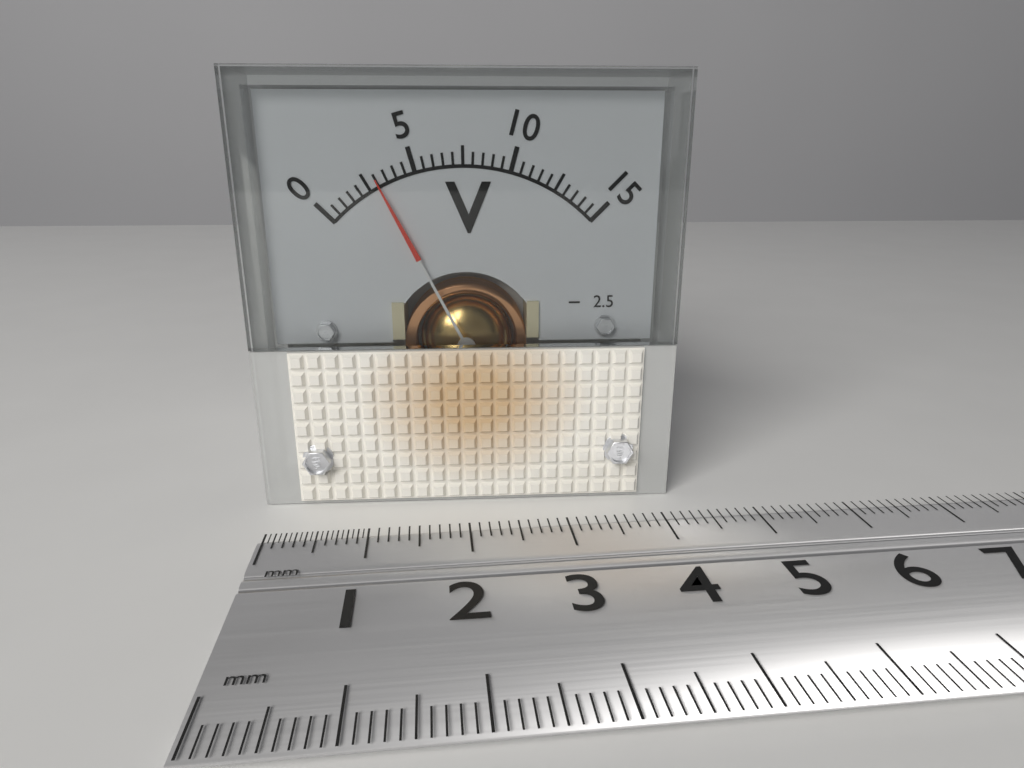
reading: 3.0 V
